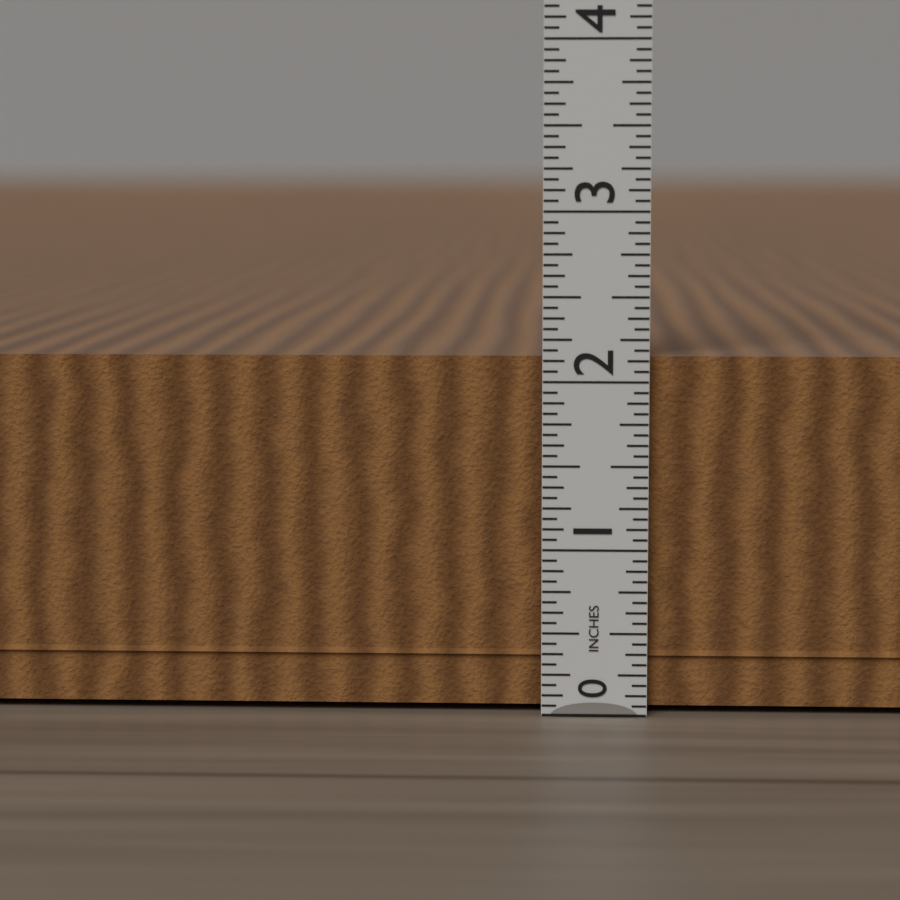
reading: 2.1875 in
